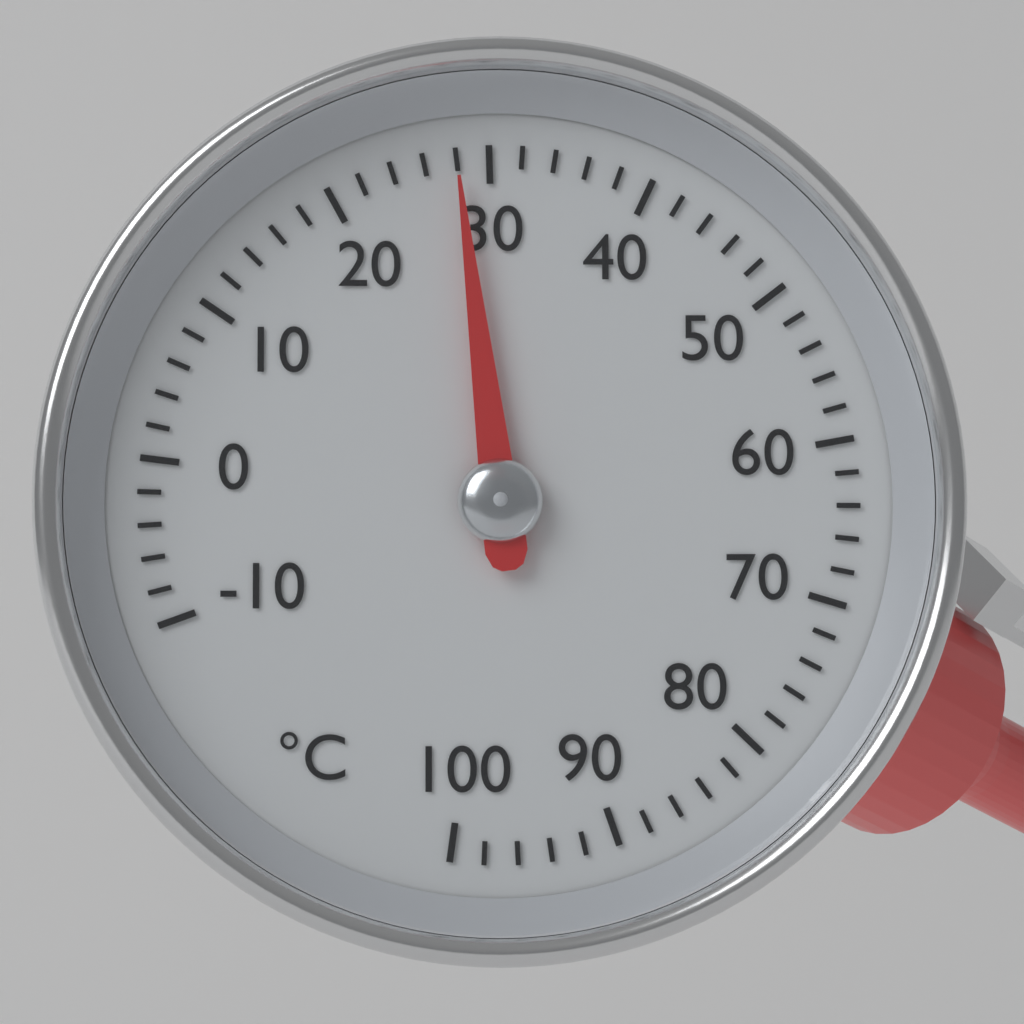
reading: 28 °C
